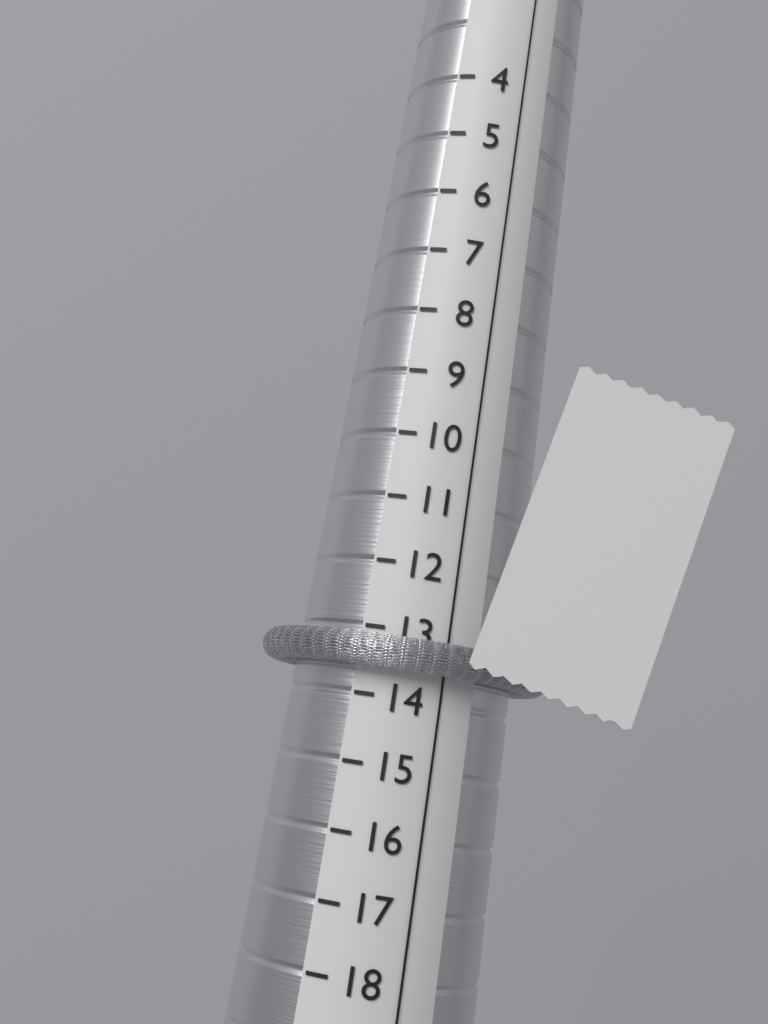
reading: 13.6 (no unit)
